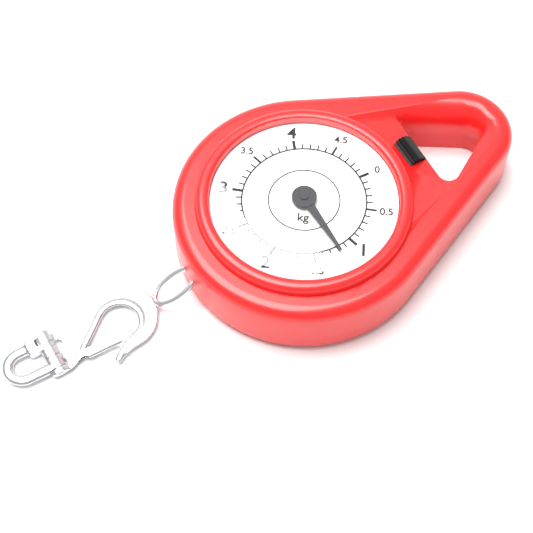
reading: 1.2 kg
